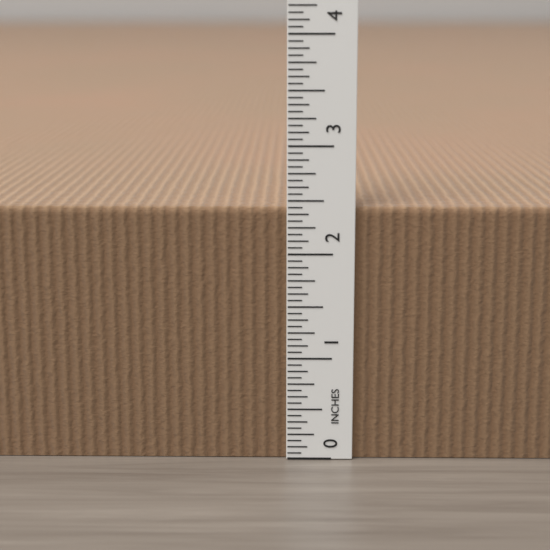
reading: 2.4375 in
